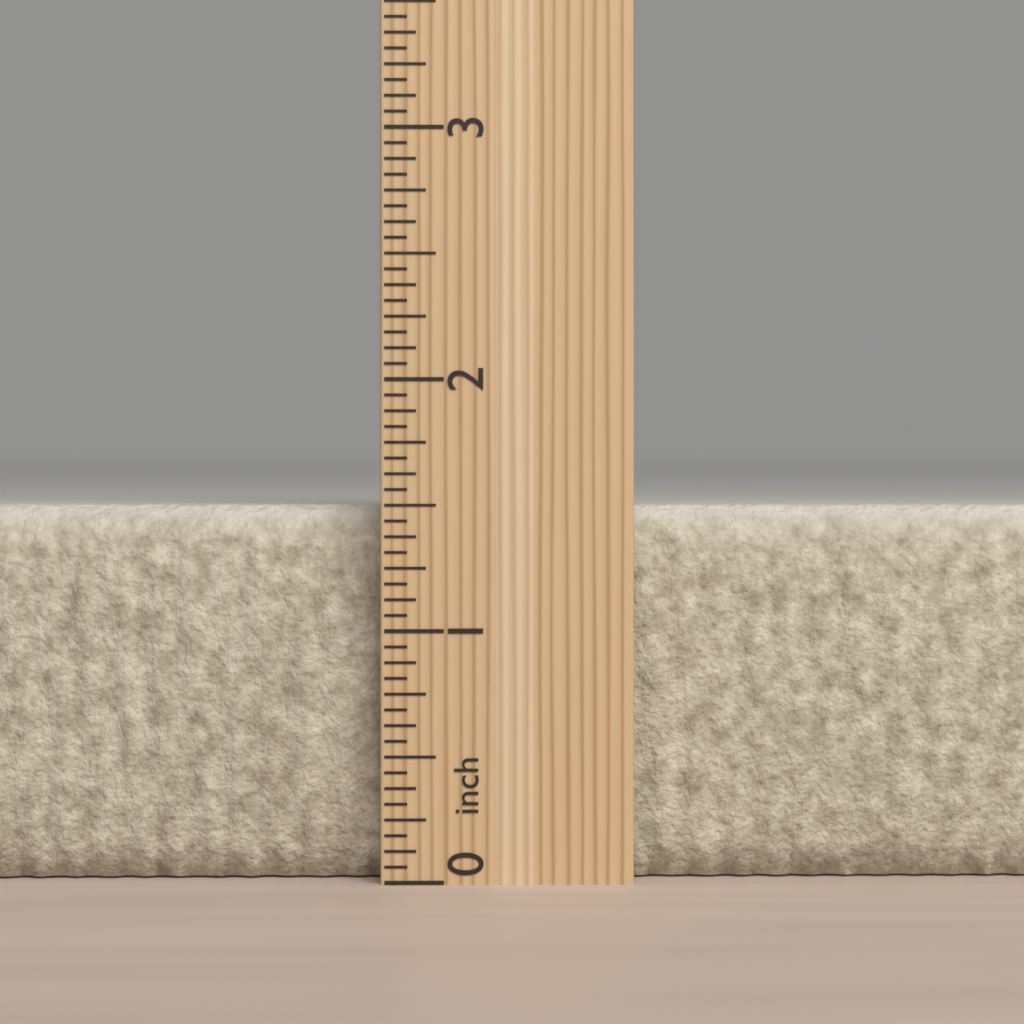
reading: 1.5000 inch
